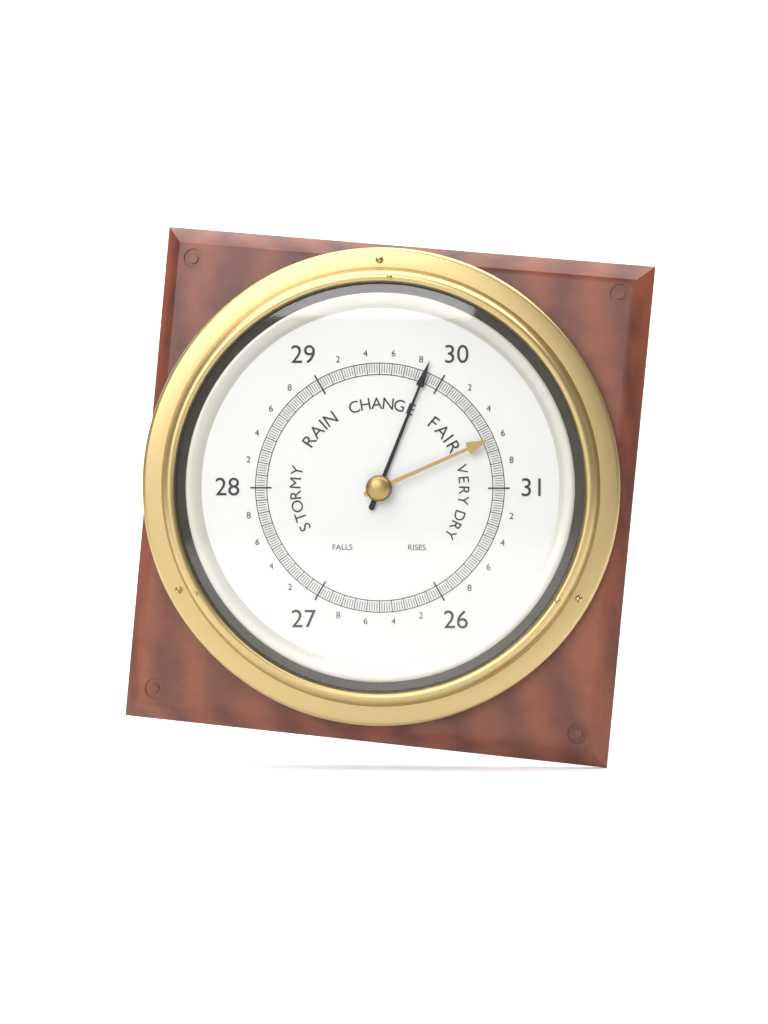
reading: 29.86 (no unit)
